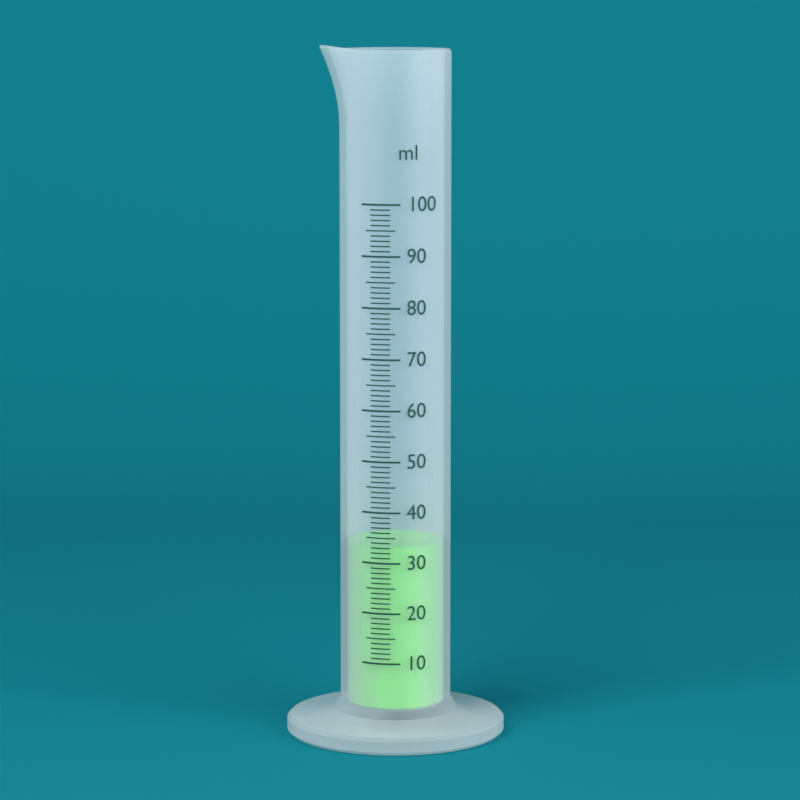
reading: 33 ml
